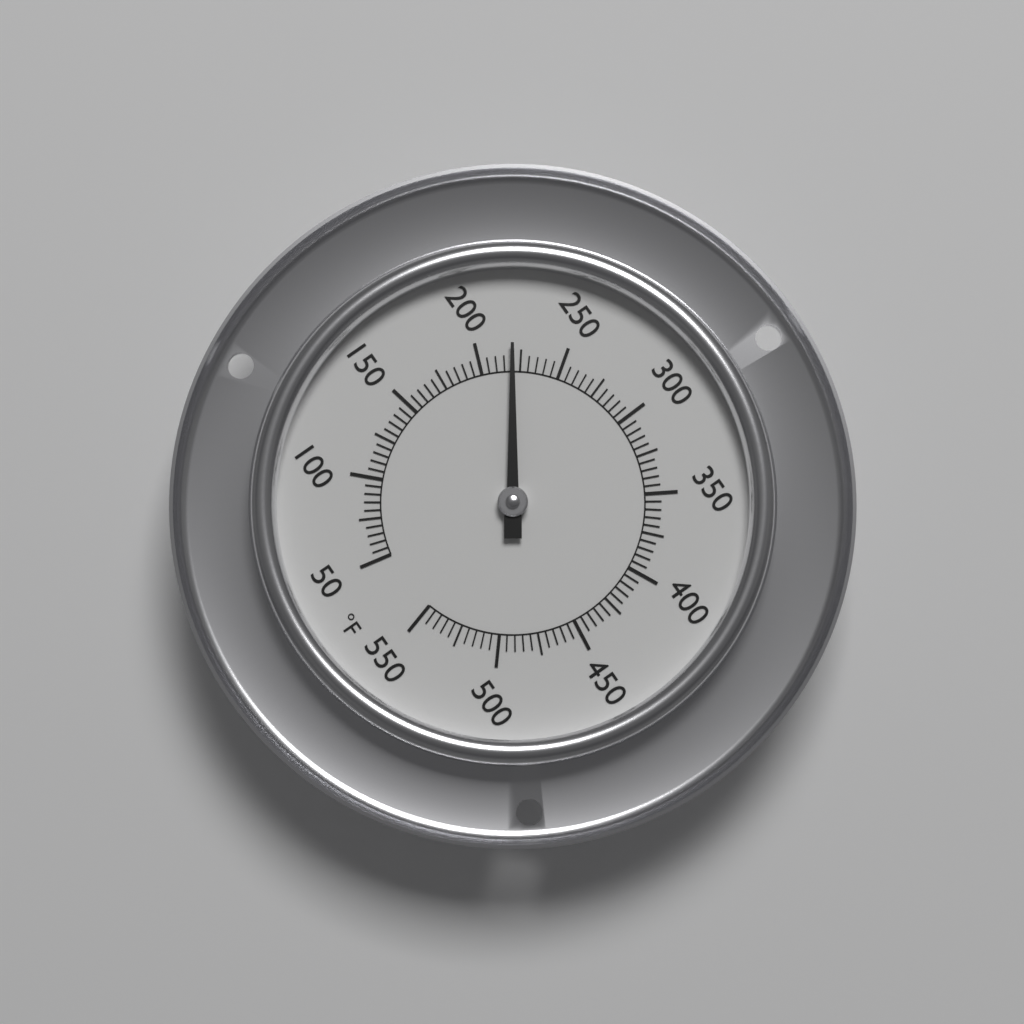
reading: 220 °F
